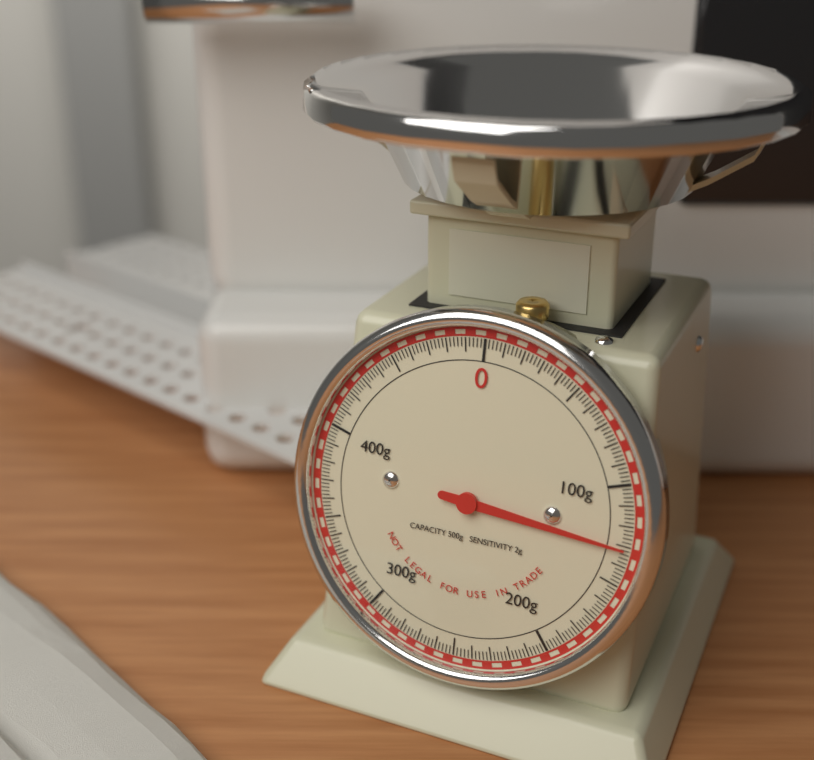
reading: 132 g
